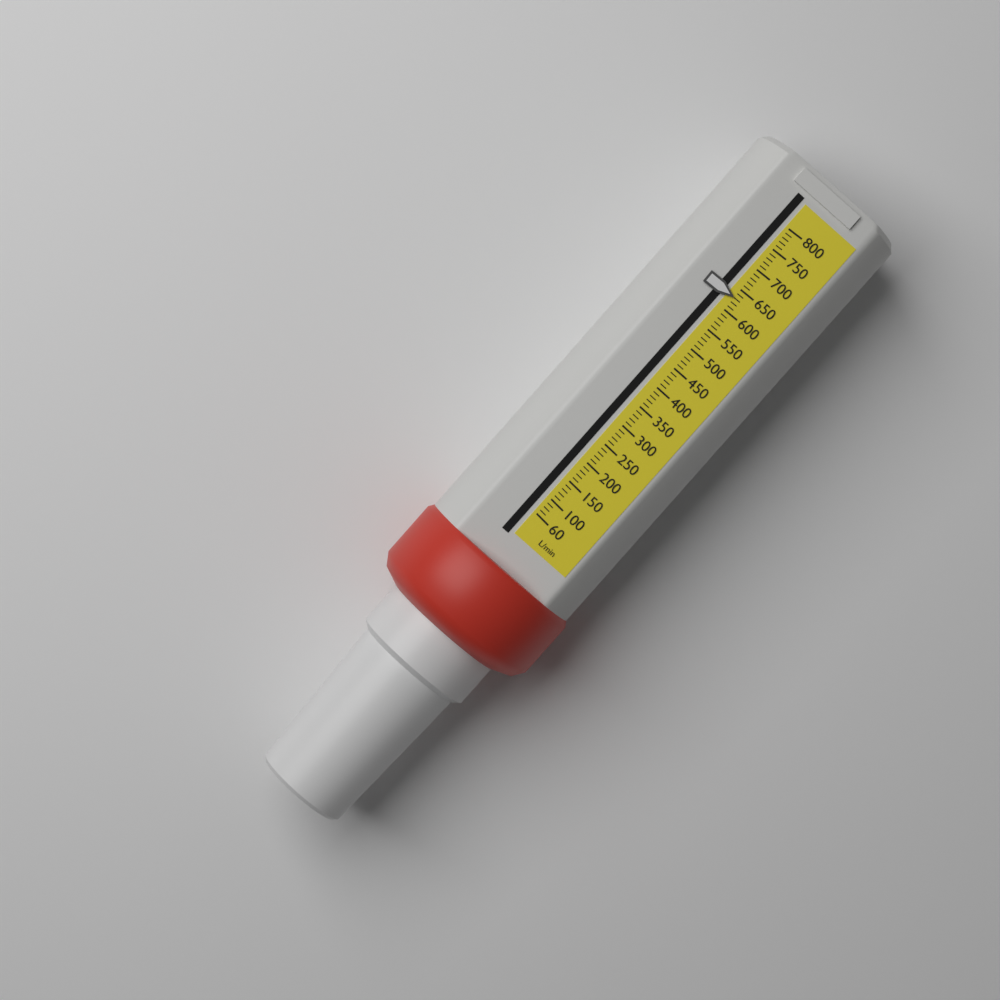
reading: 630 L/min
